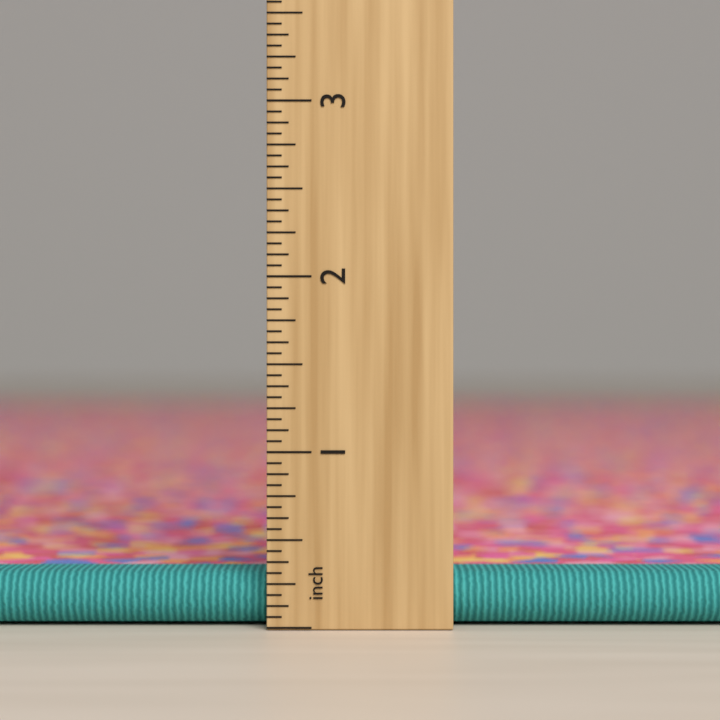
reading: 0.3750 inch
